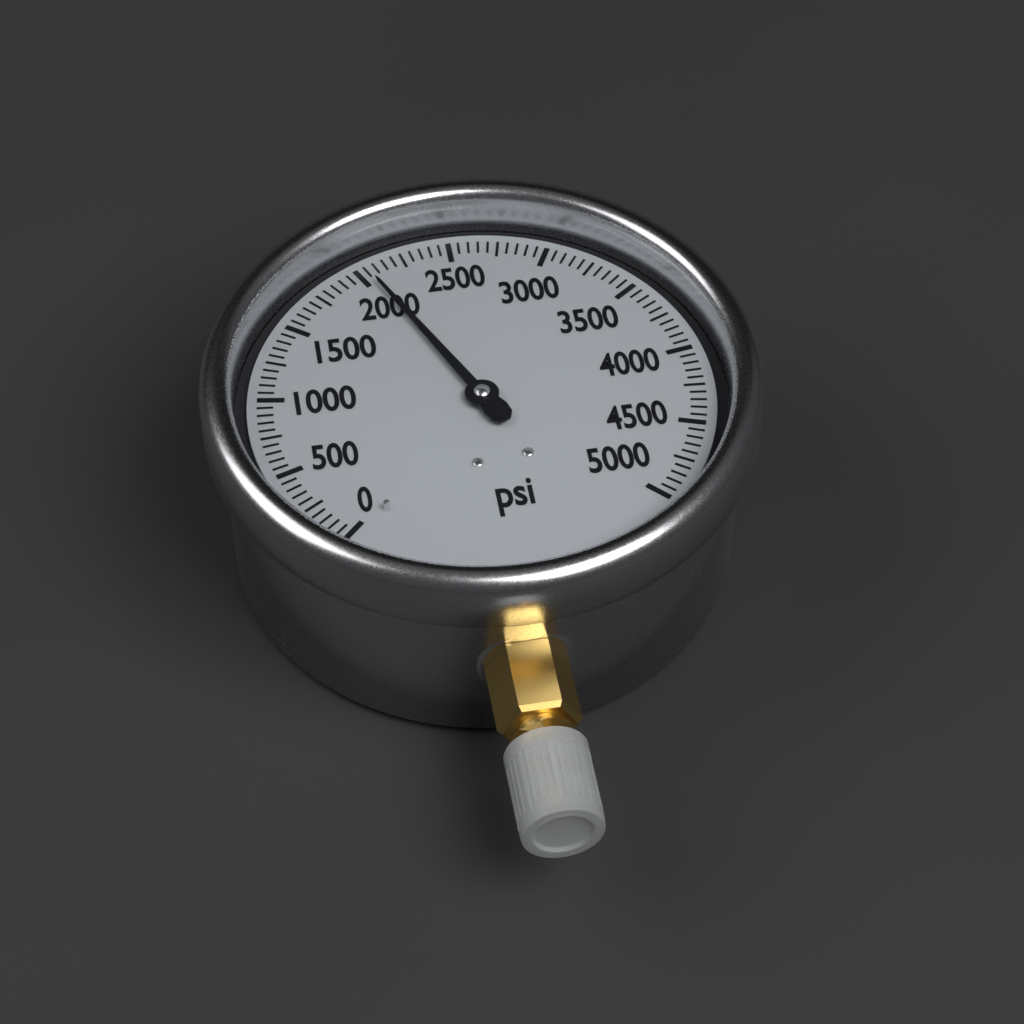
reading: 2050 psi
